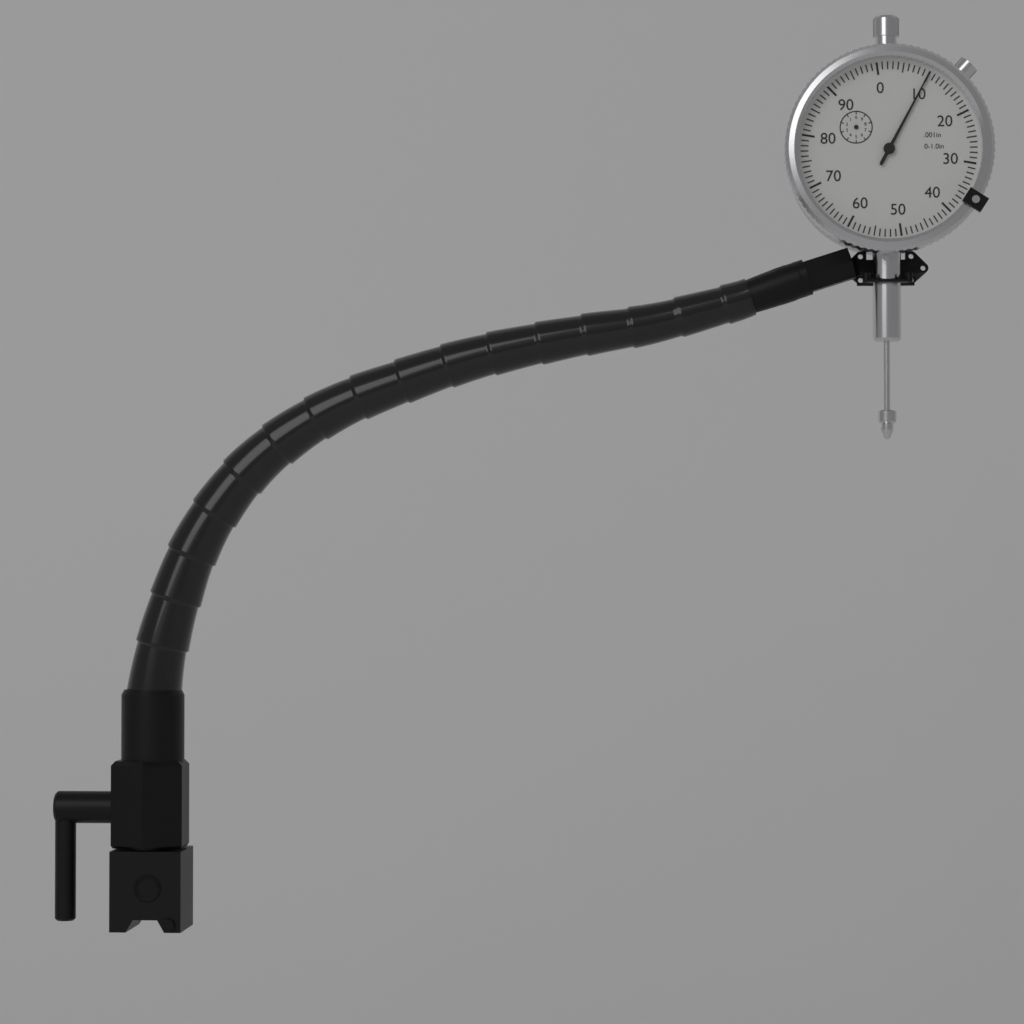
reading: 0.010 in
